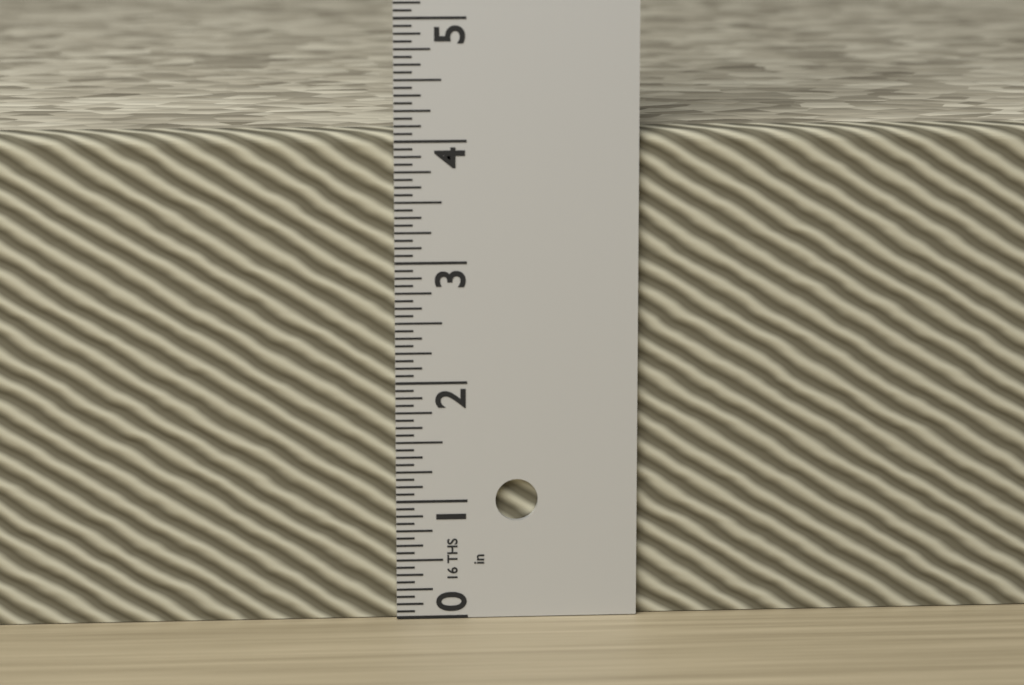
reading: 4.0625 in
